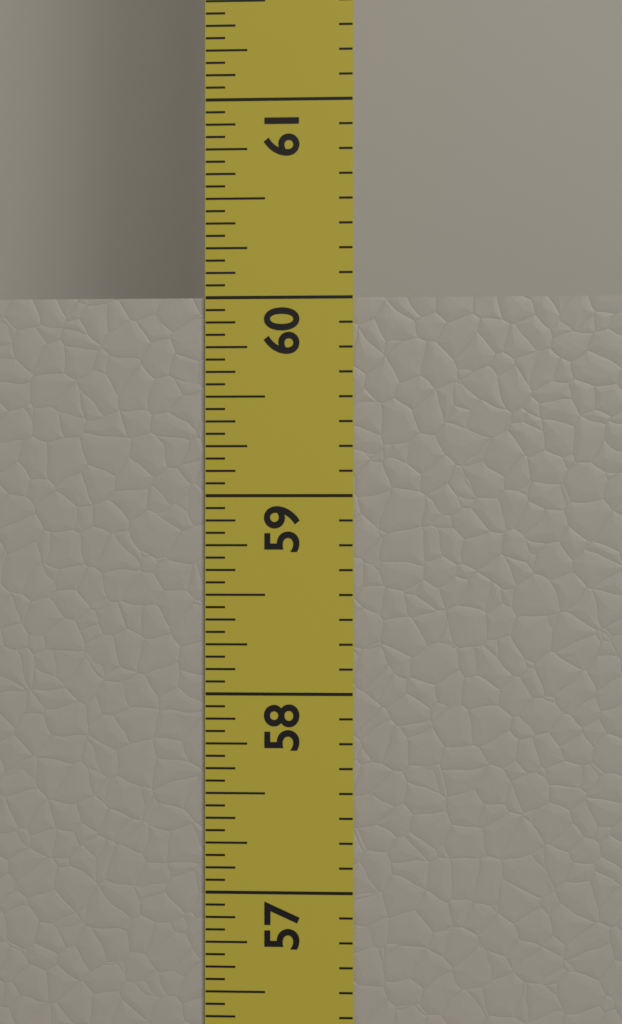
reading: 60.0000 in
